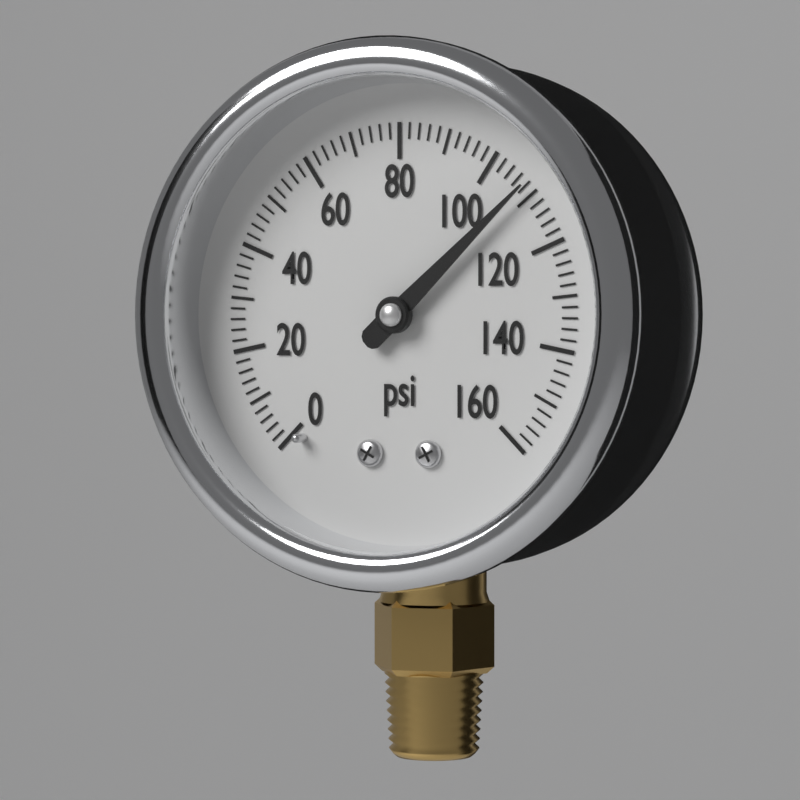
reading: 108 psi
